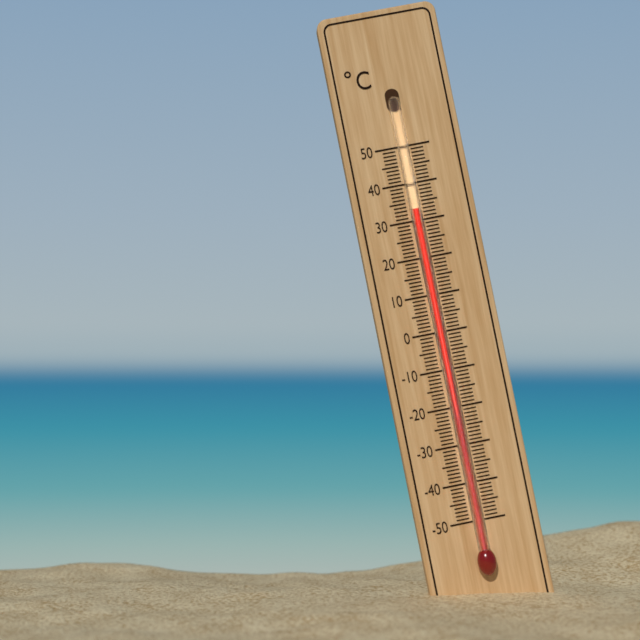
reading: 33 °C
